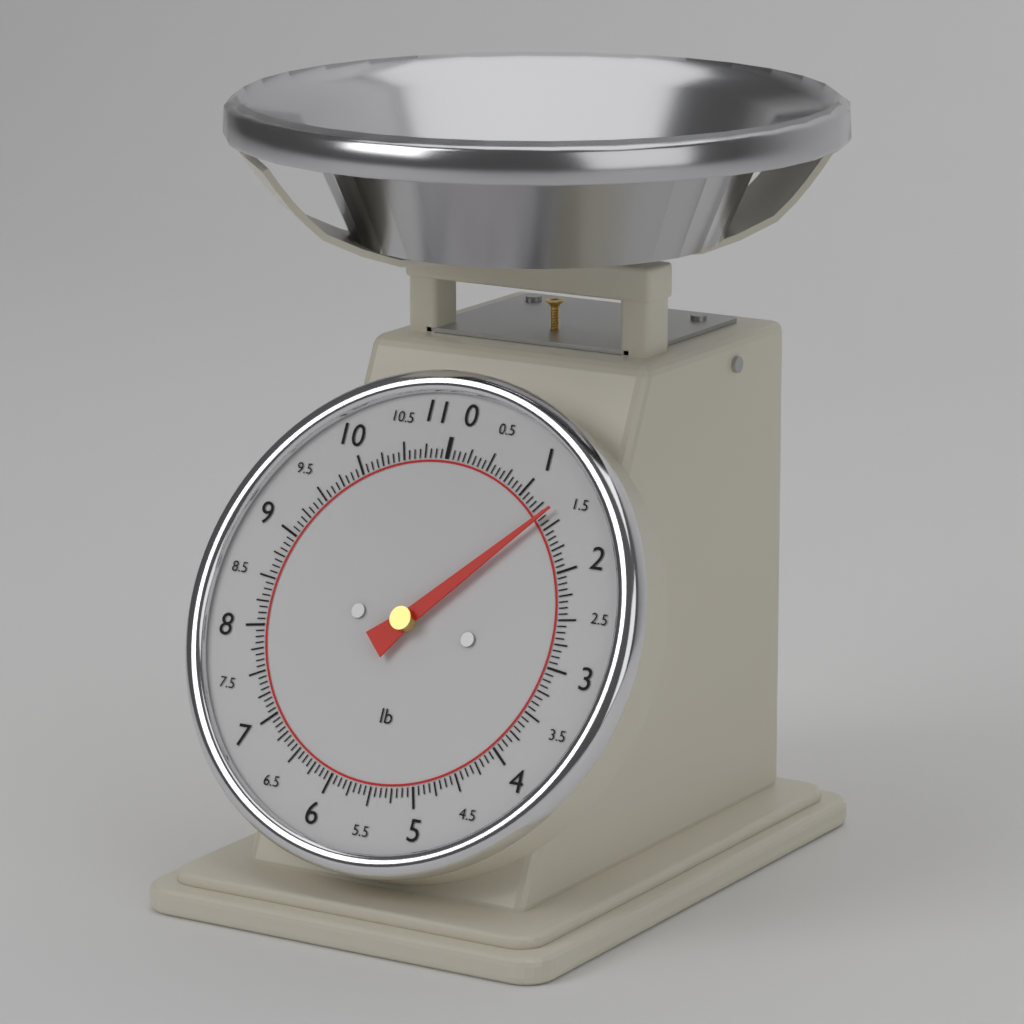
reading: 1.3750 lb
